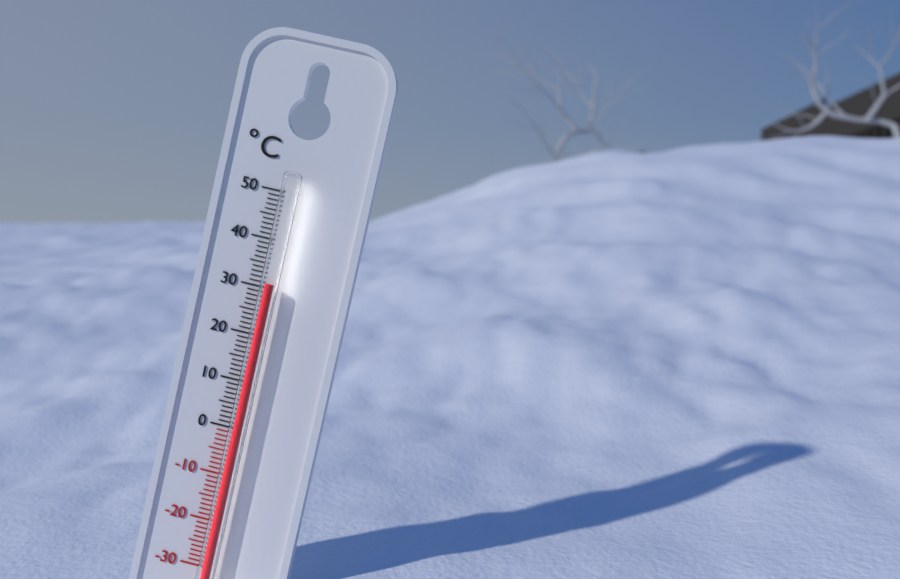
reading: 31 °C
